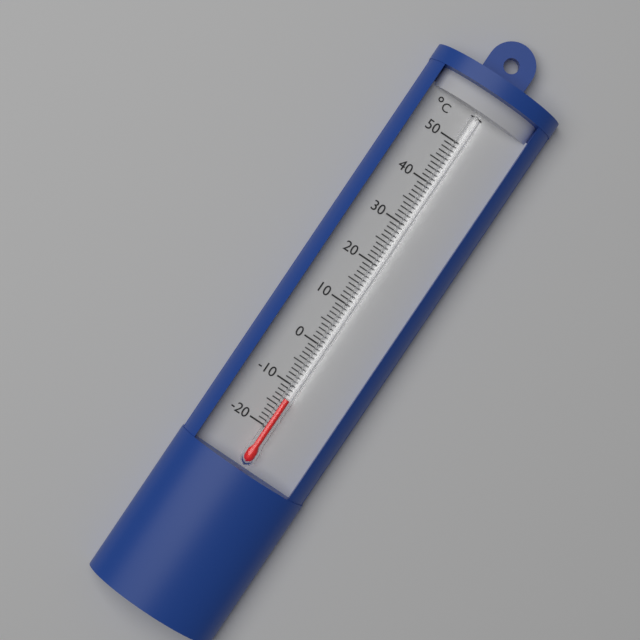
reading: -13 °C
